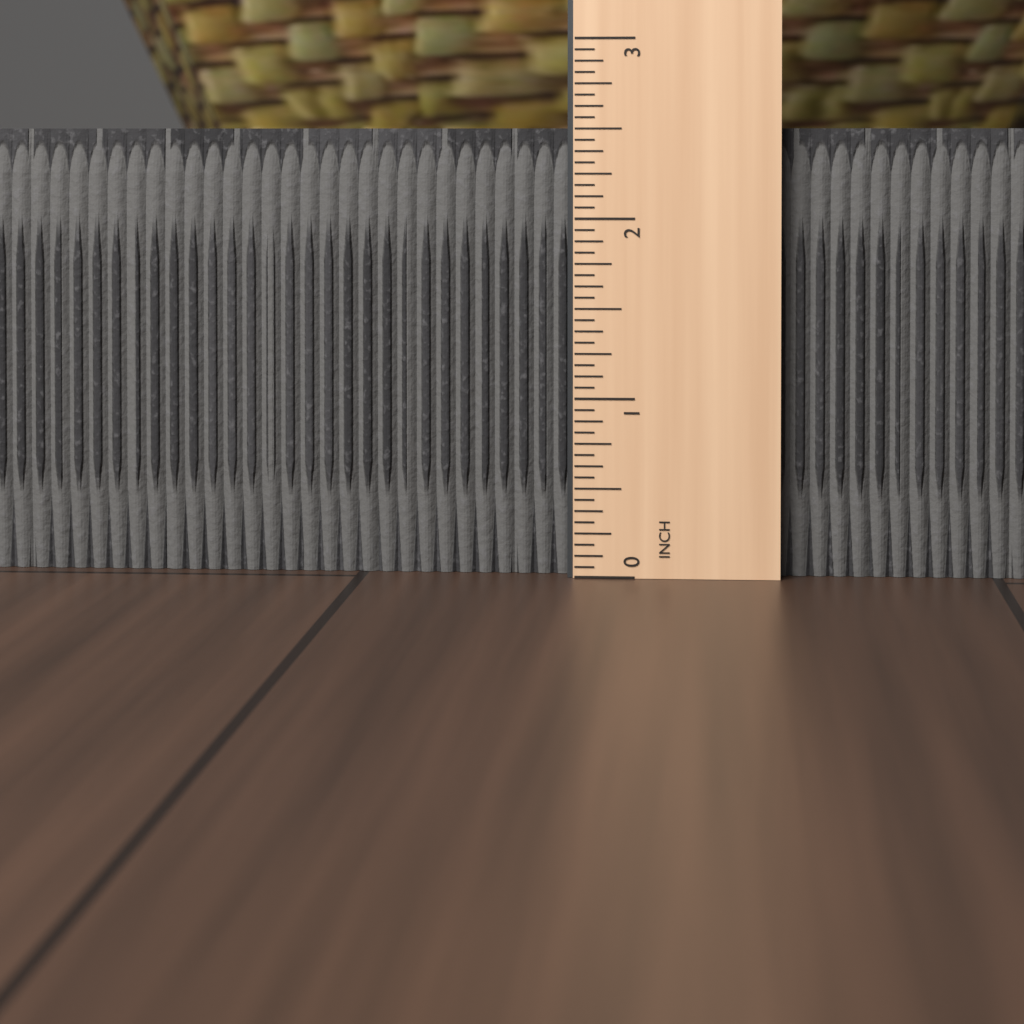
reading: 2.5000 in
